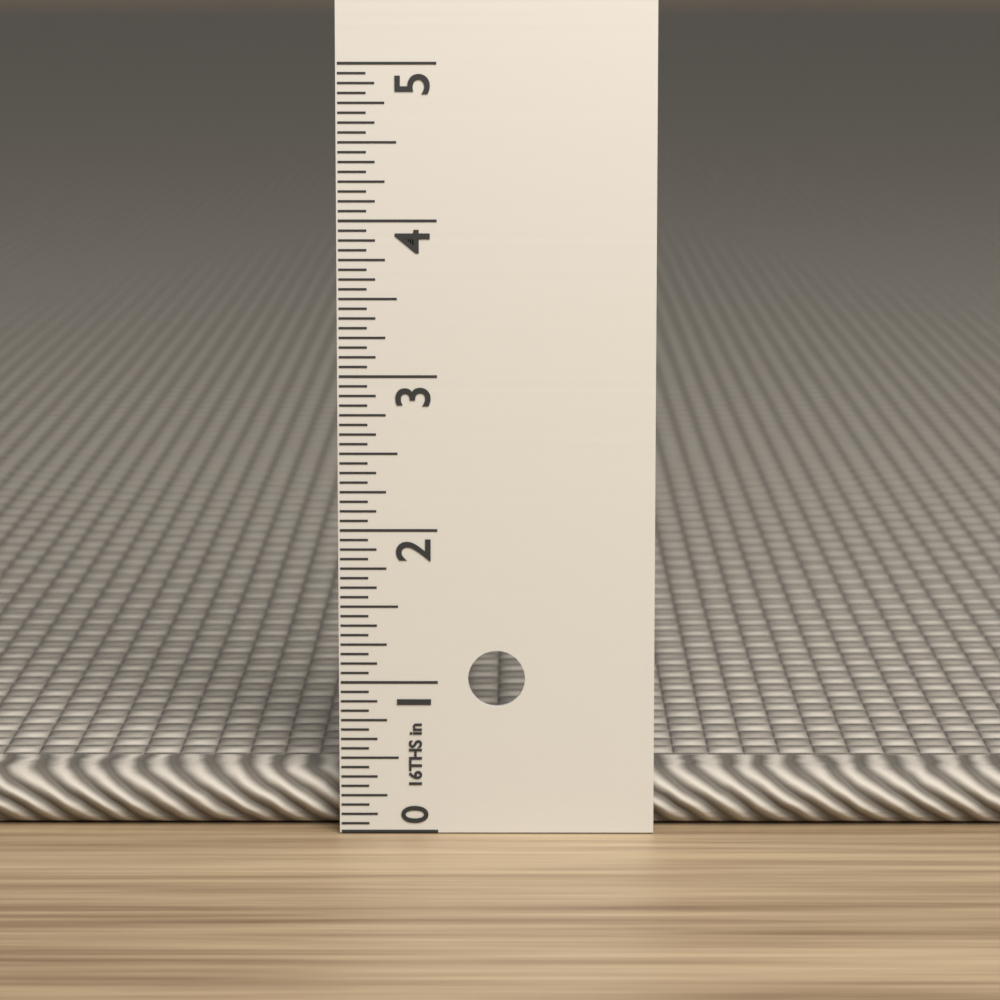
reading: 0.3750 in
